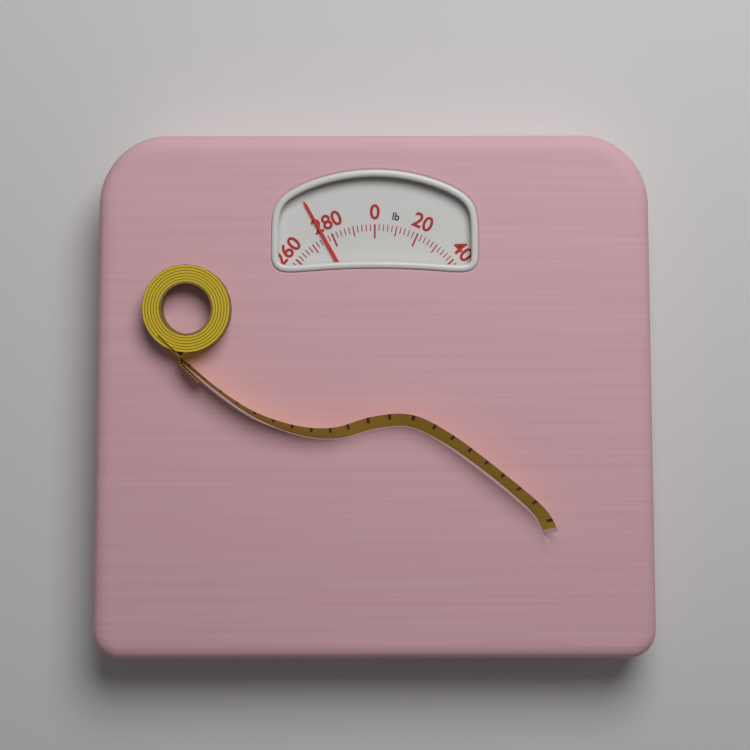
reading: 276 lb
